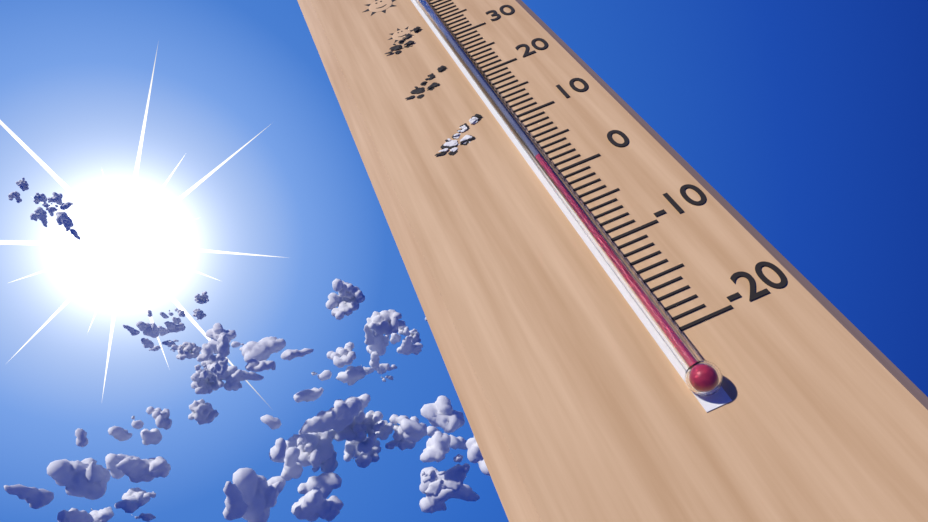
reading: 2 °C
